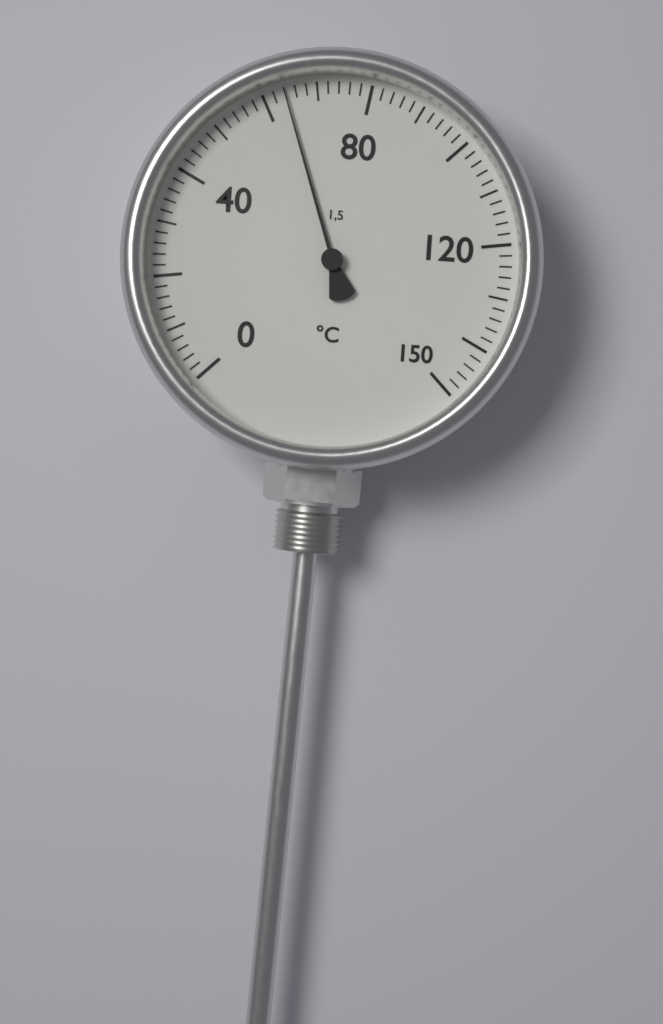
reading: 64 °C
